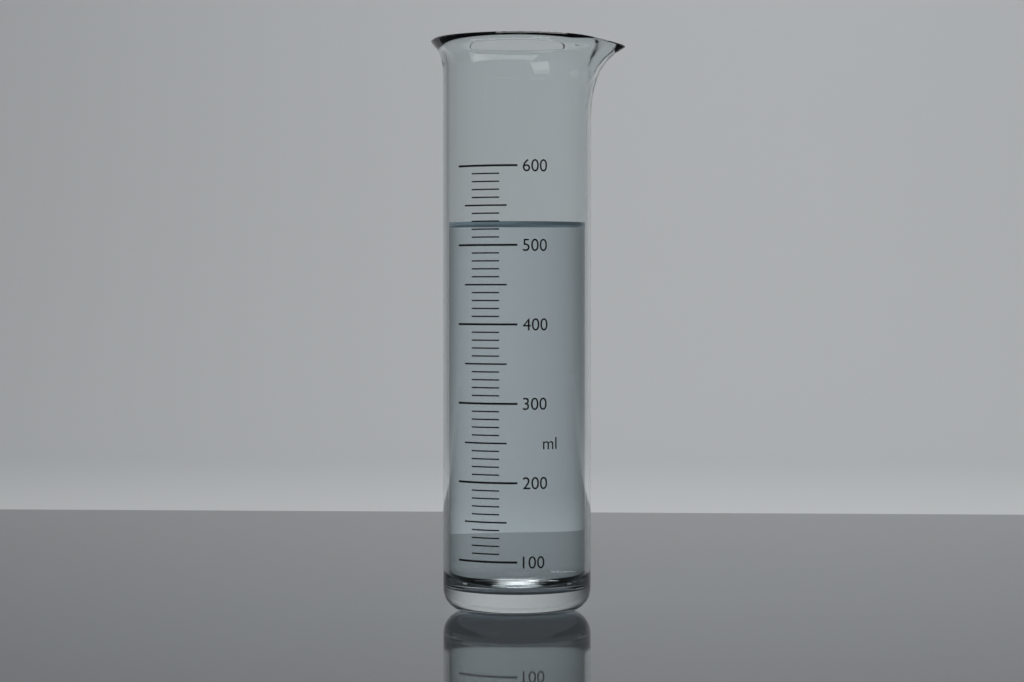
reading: 530 ml
